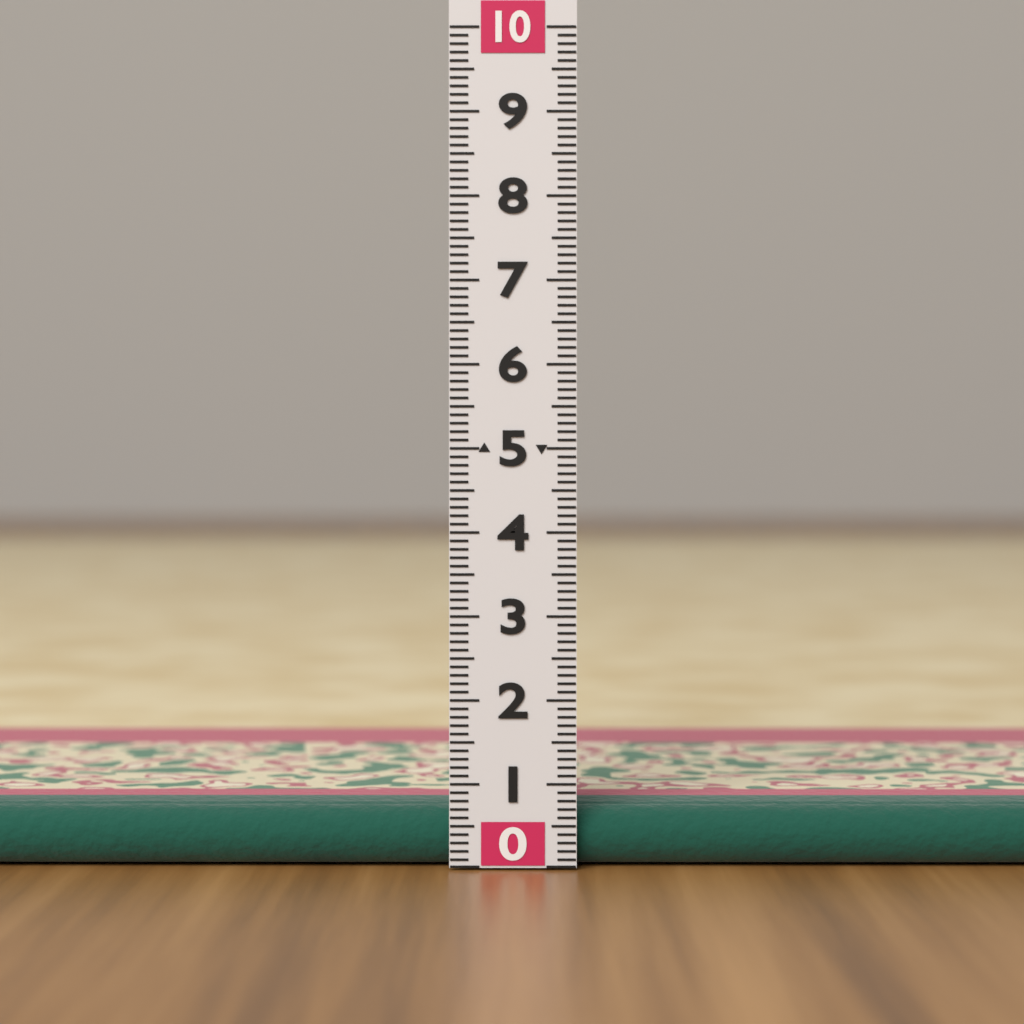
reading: 0.7 (no unit)
